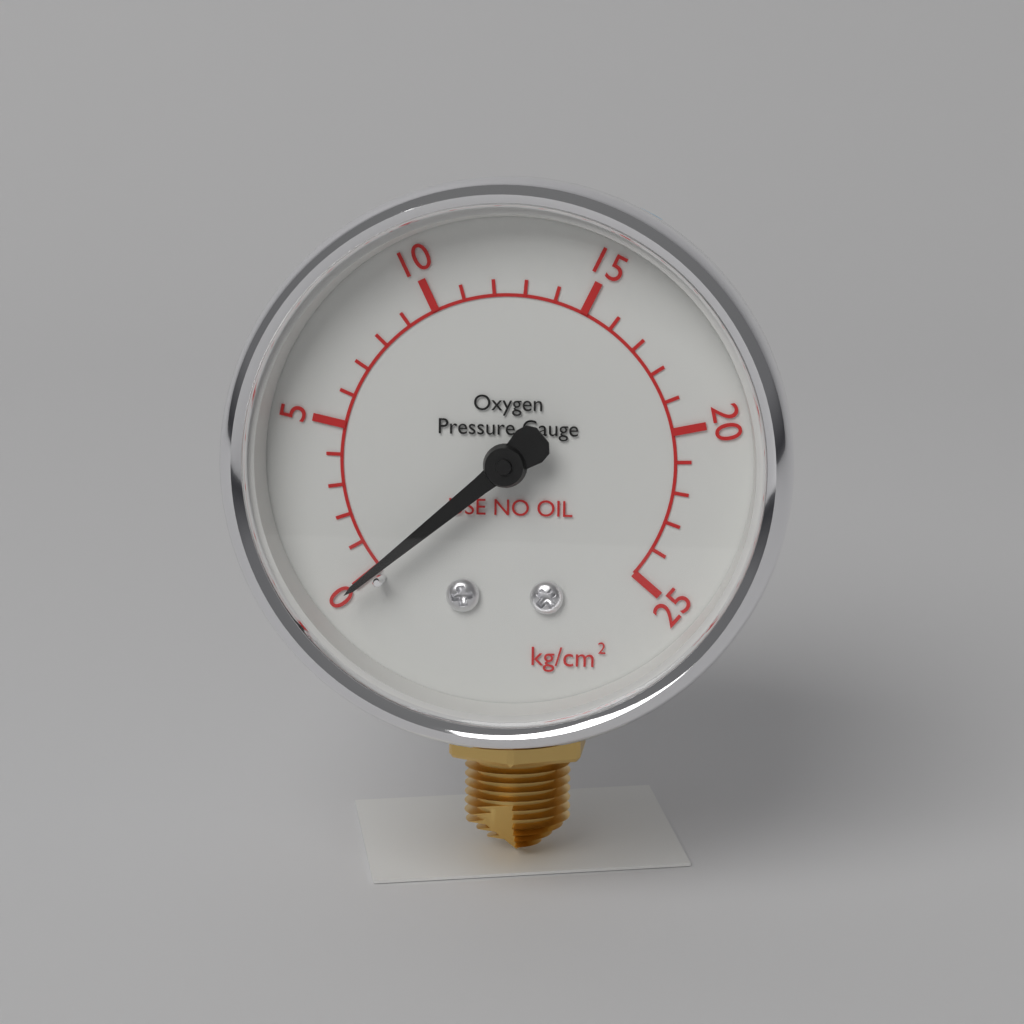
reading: 0 kg/cm²
